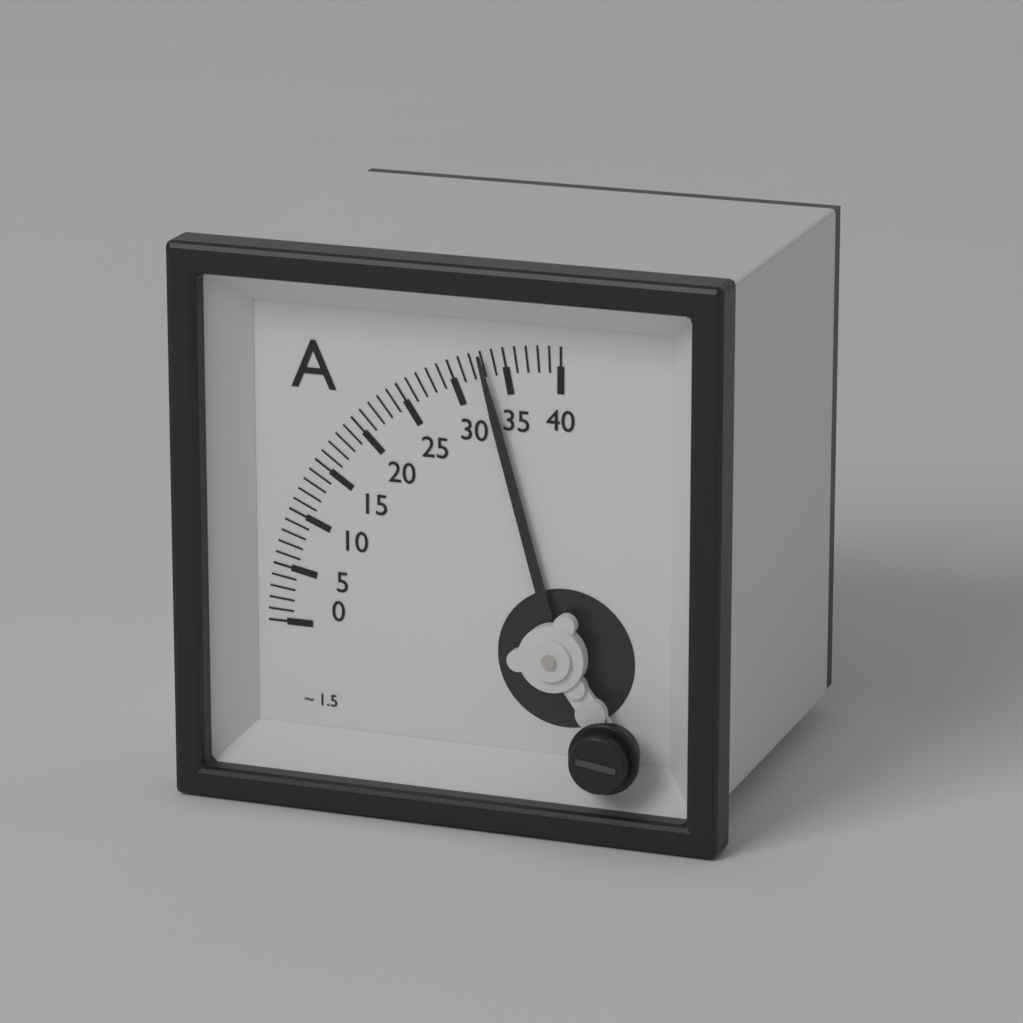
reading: 33 A
